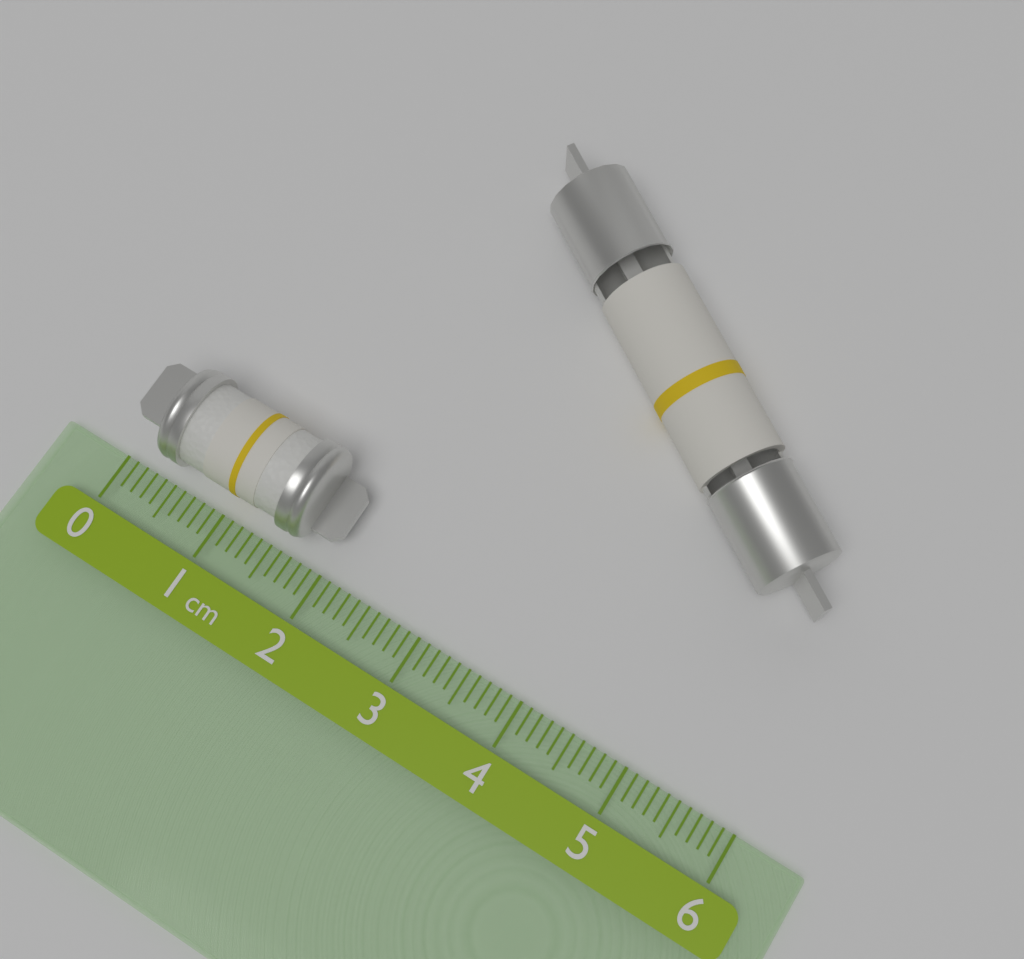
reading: 2.0 cm
